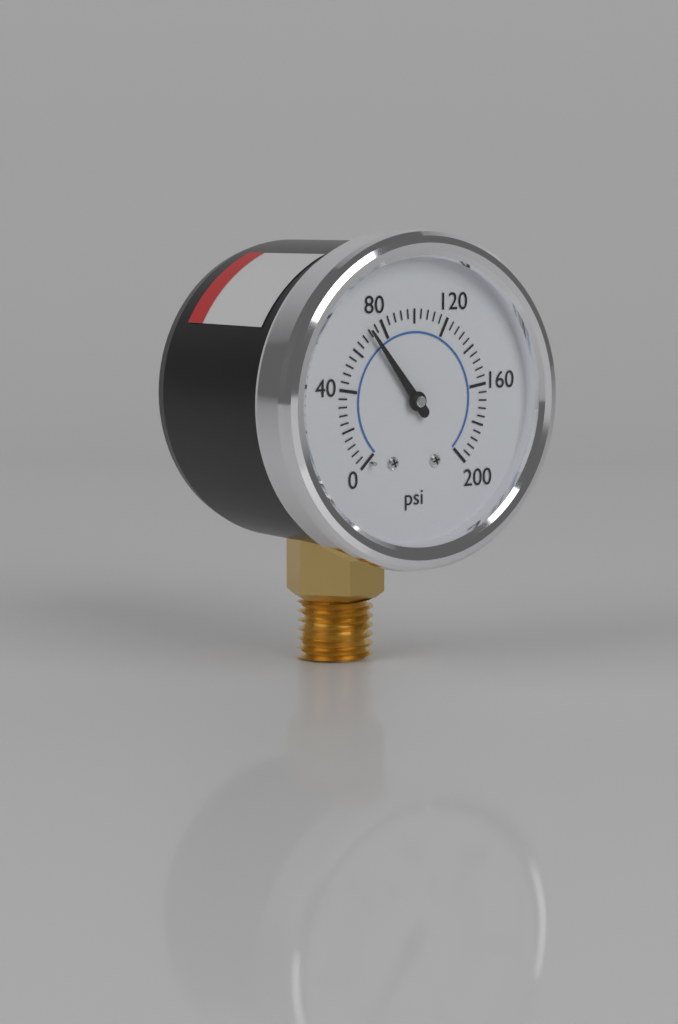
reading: 72 psi
